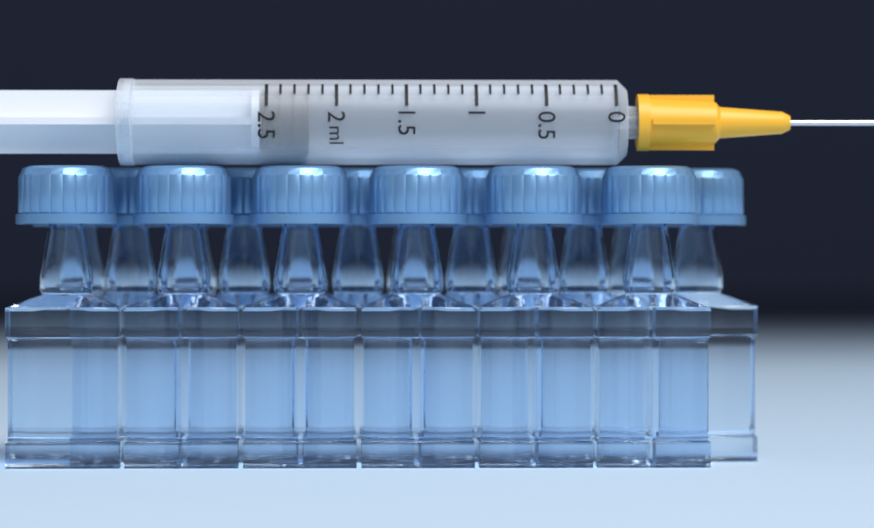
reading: 2.2 ml
